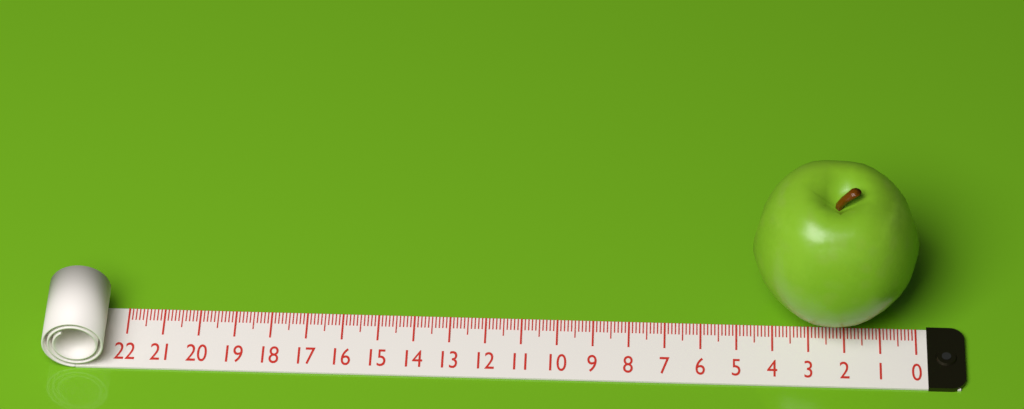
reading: 4.6 (no unit)
